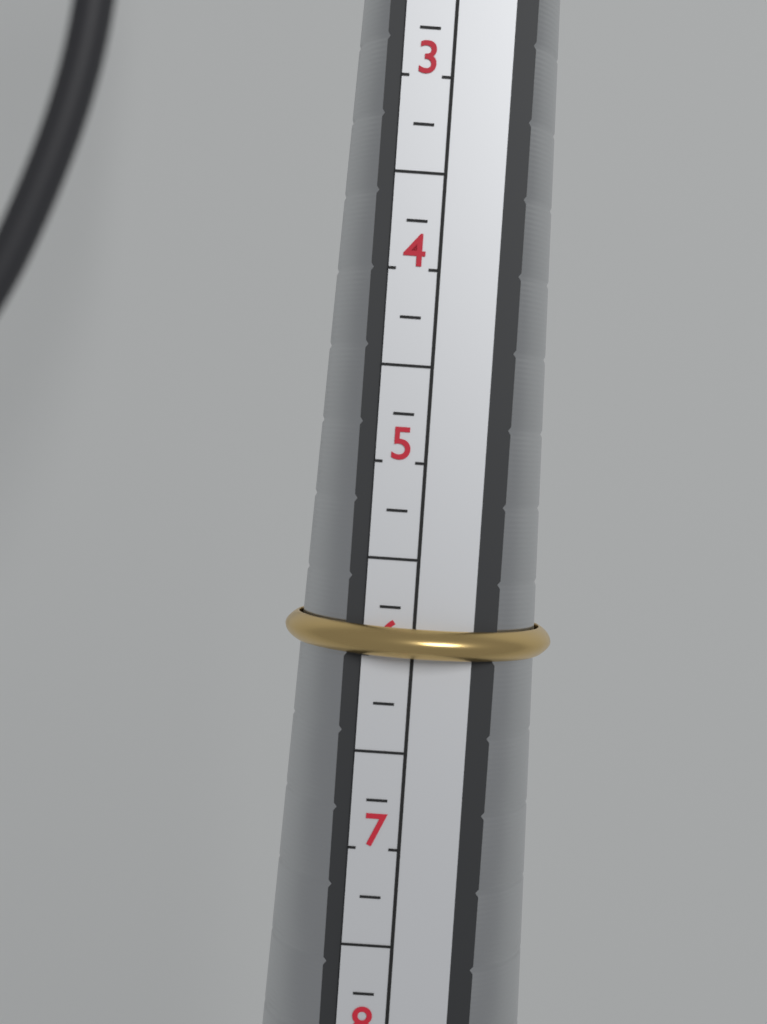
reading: 6.00 (no unit)
